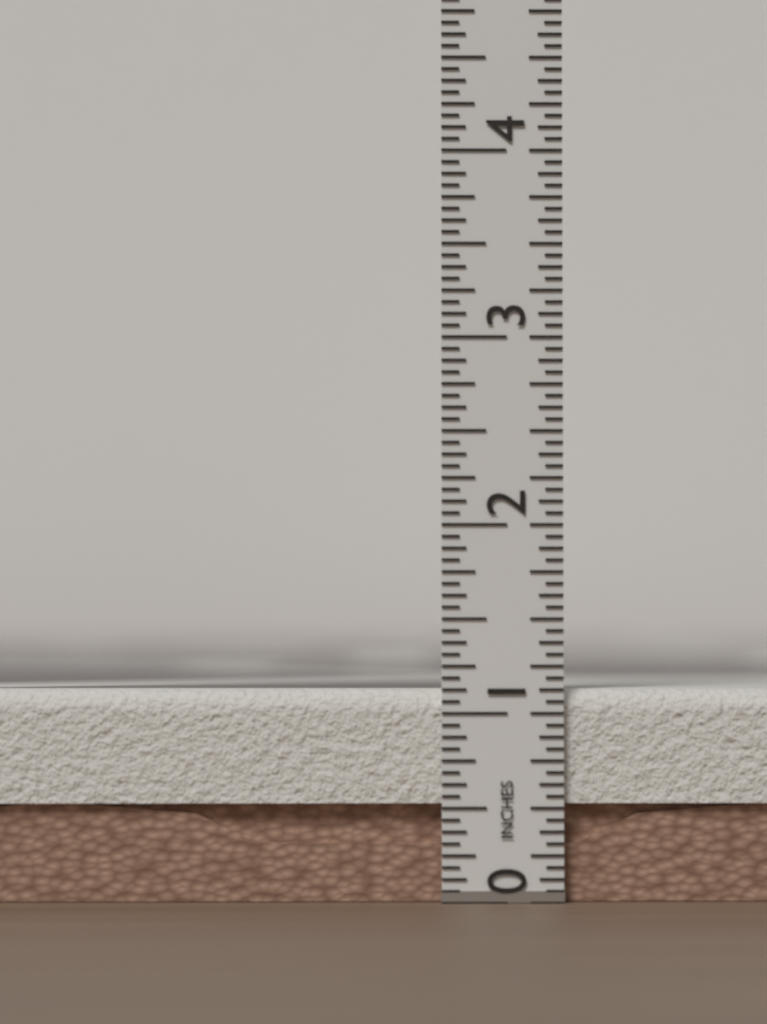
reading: 1.1250 in
